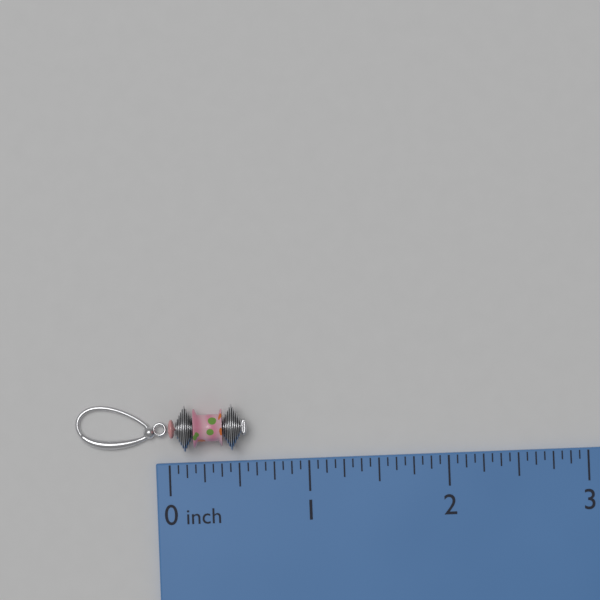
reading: 0.5625 inch
